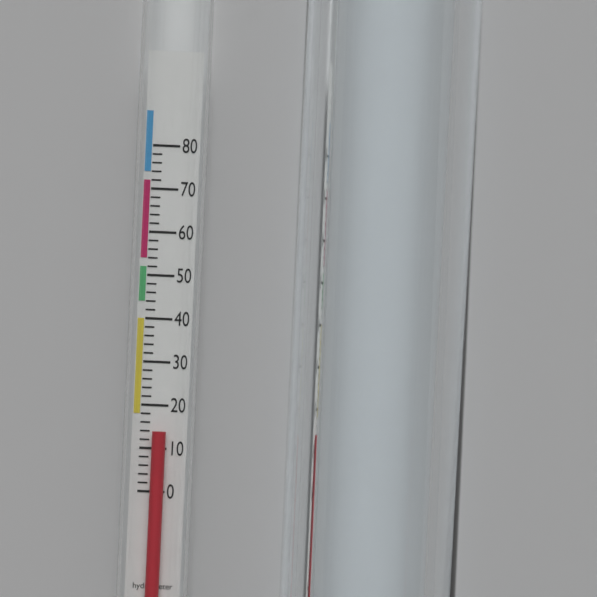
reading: 14 (no unit)
